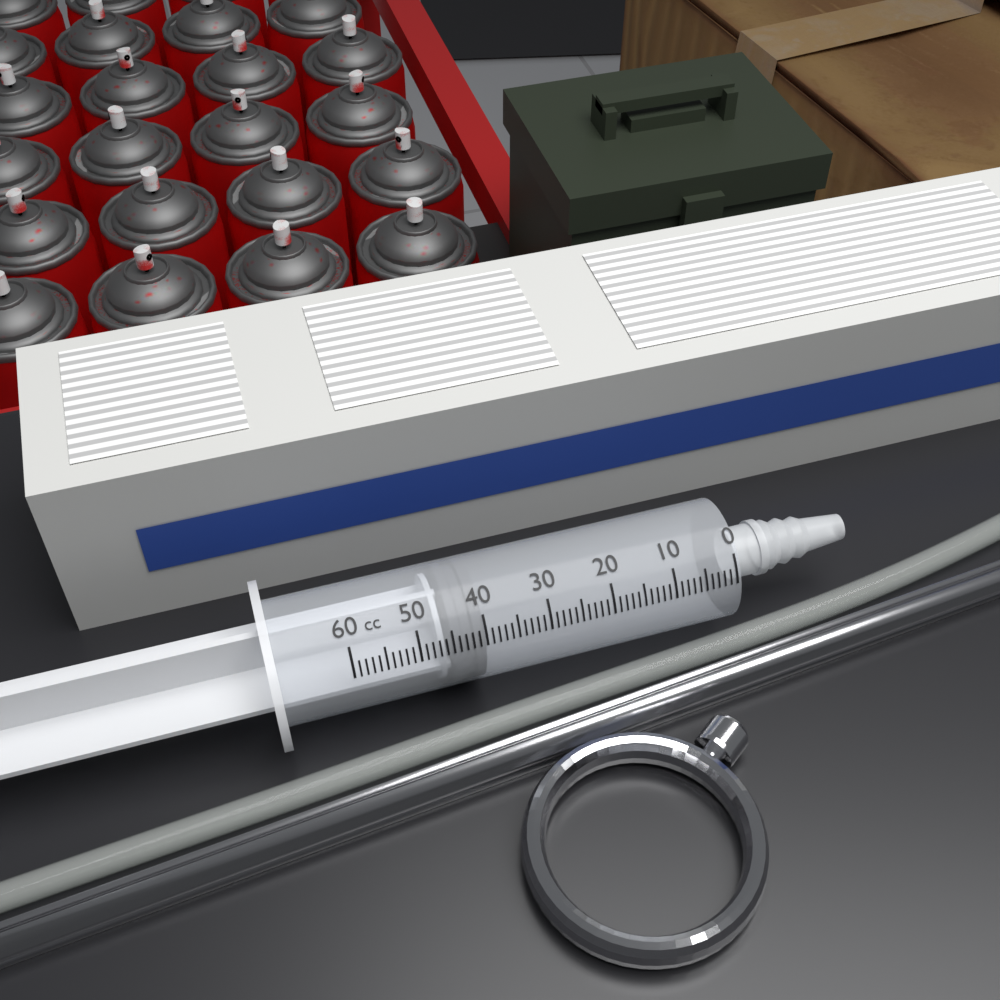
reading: 40 cc
